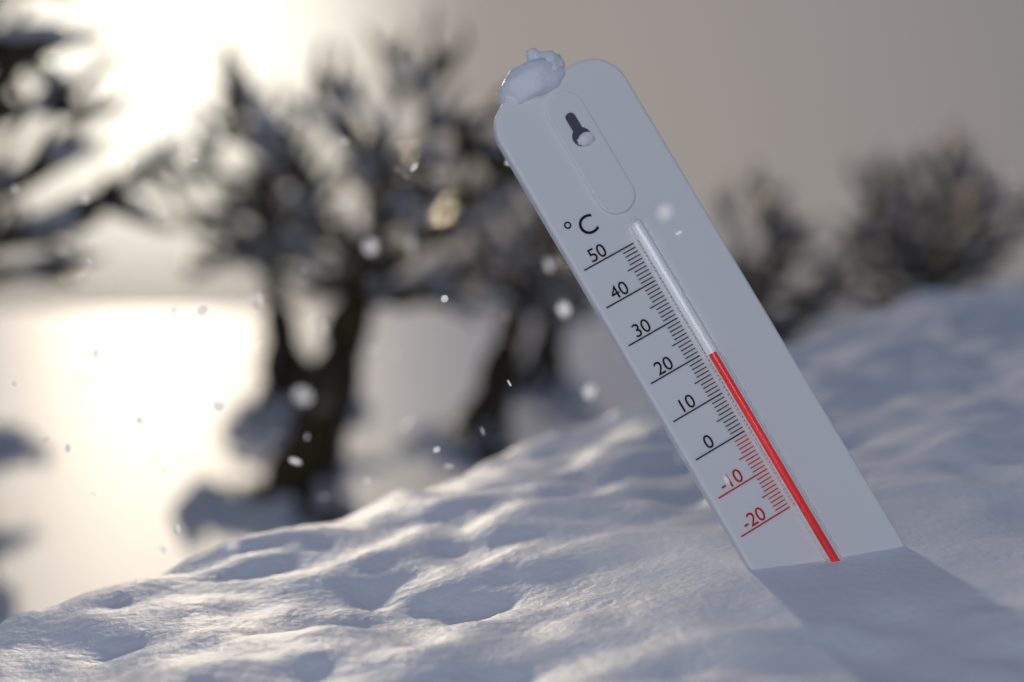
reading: 19 °C
